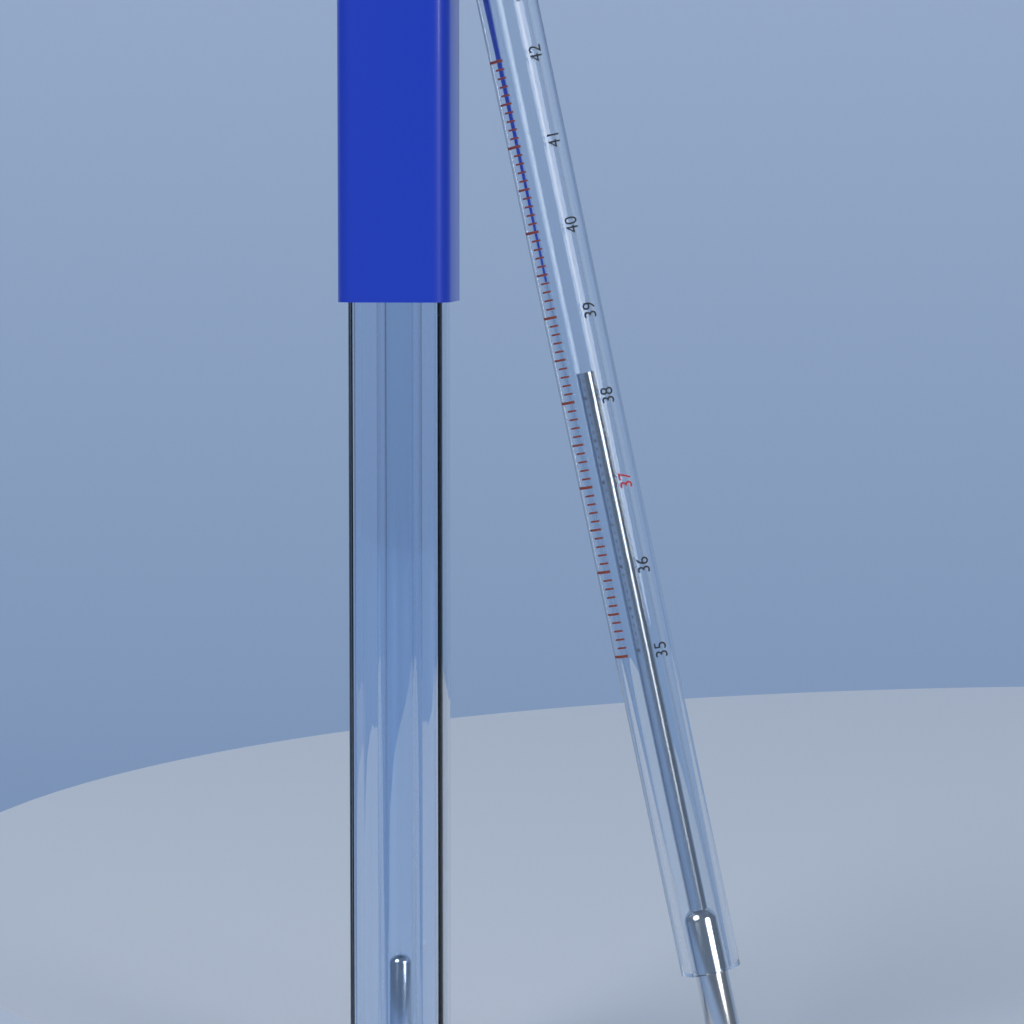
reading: 38.3 °C
